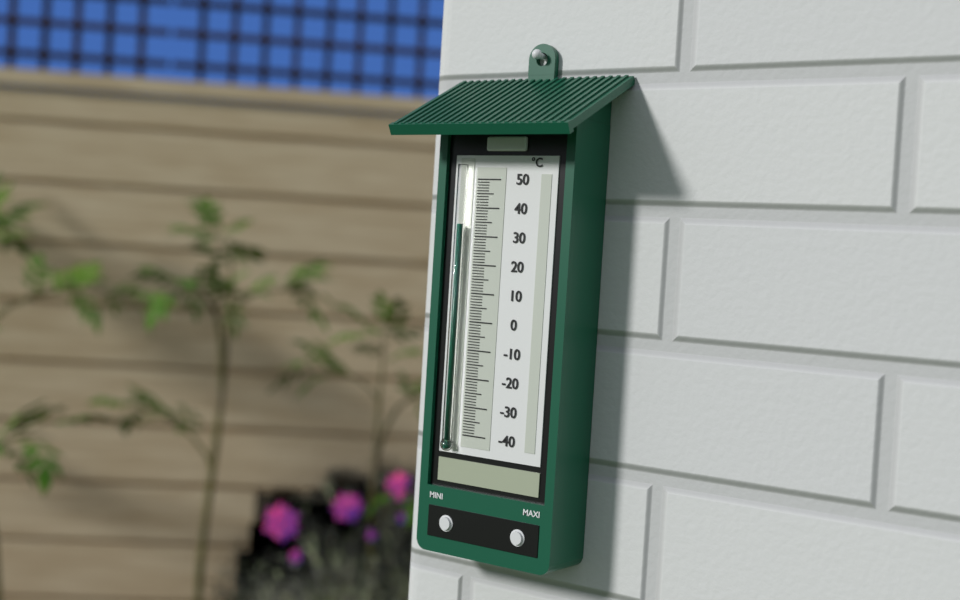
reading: 34 °C
